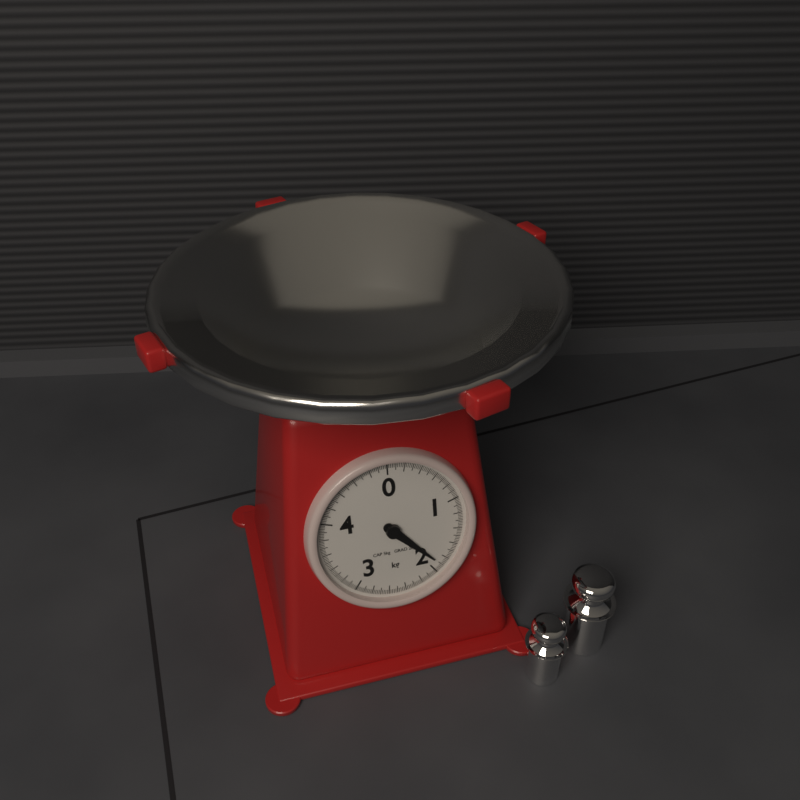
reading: 1.90 kg
